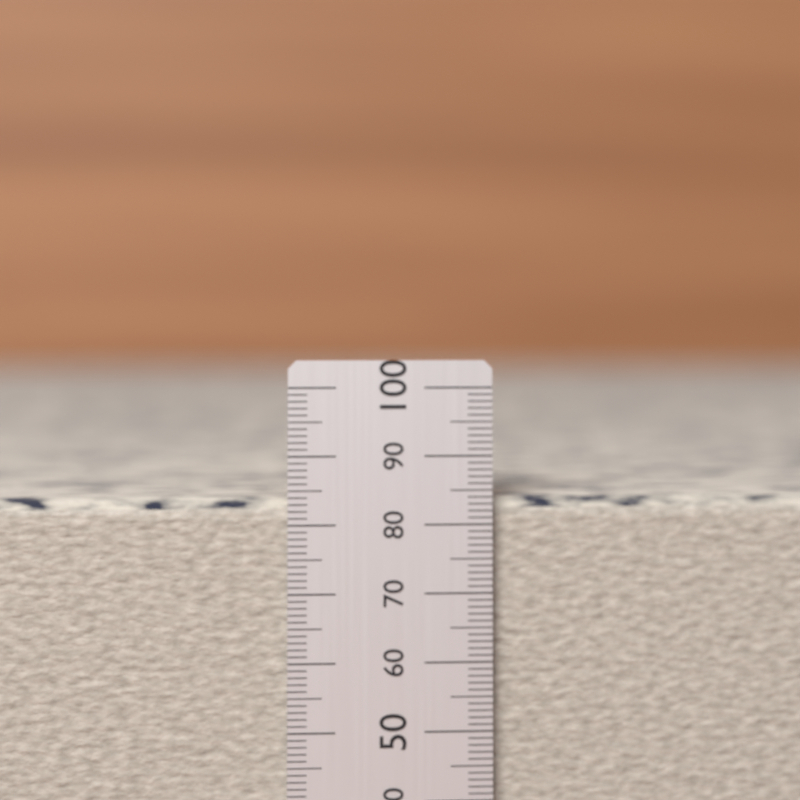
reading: 85 (no unit)
